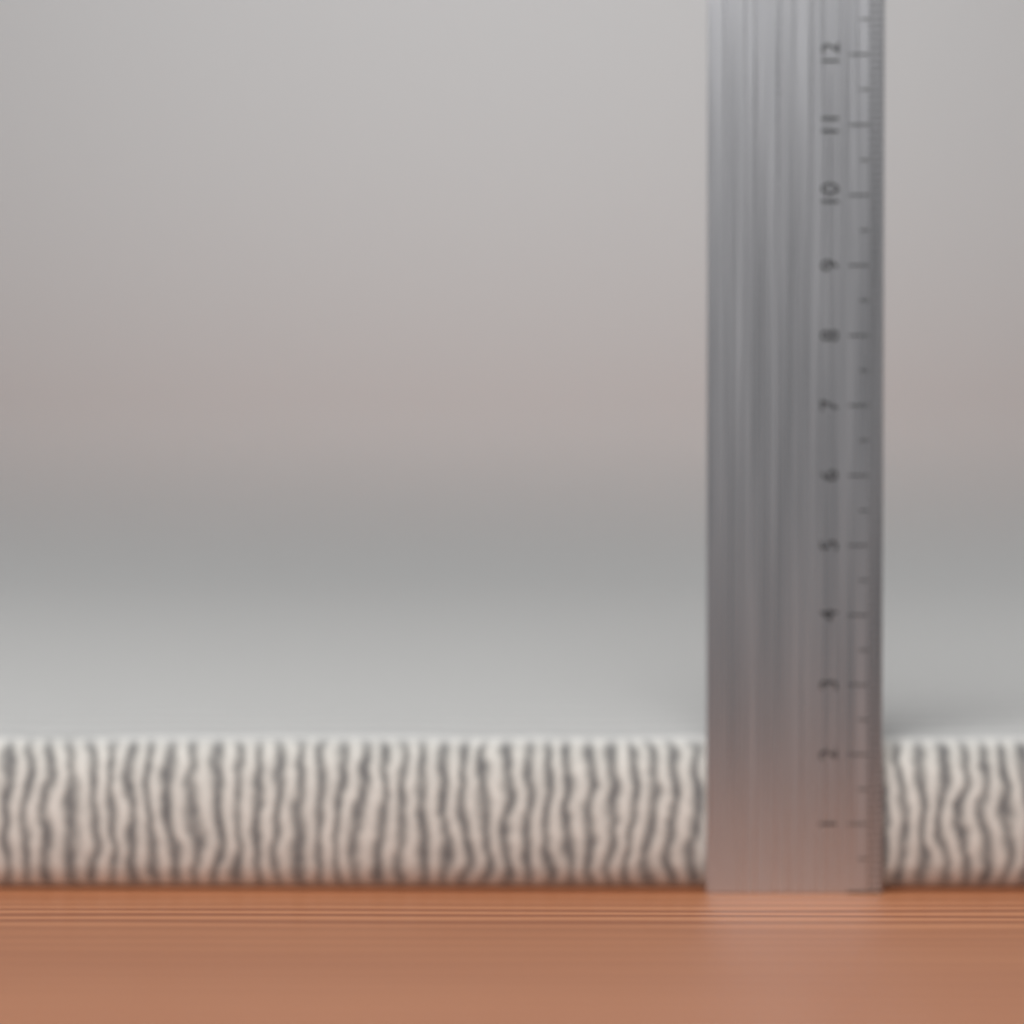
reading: 2.2 cm
